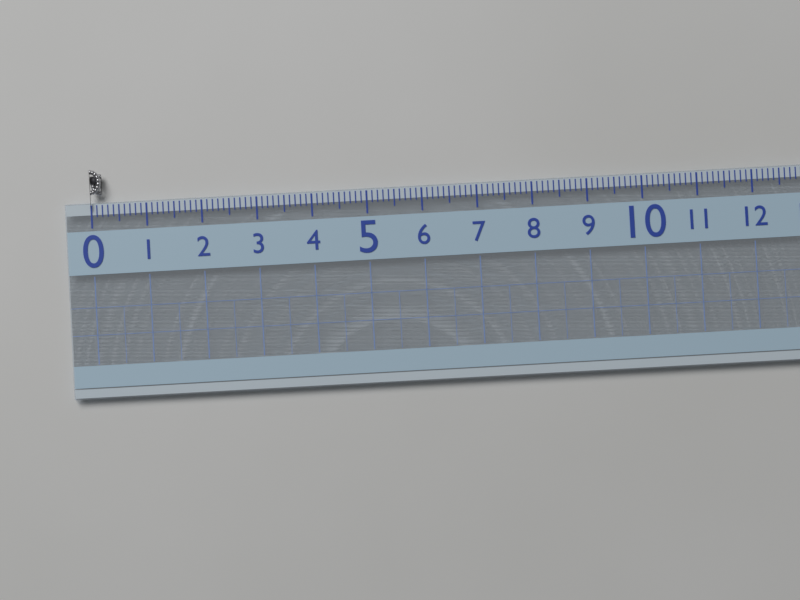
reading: 0.2 (no unit)
